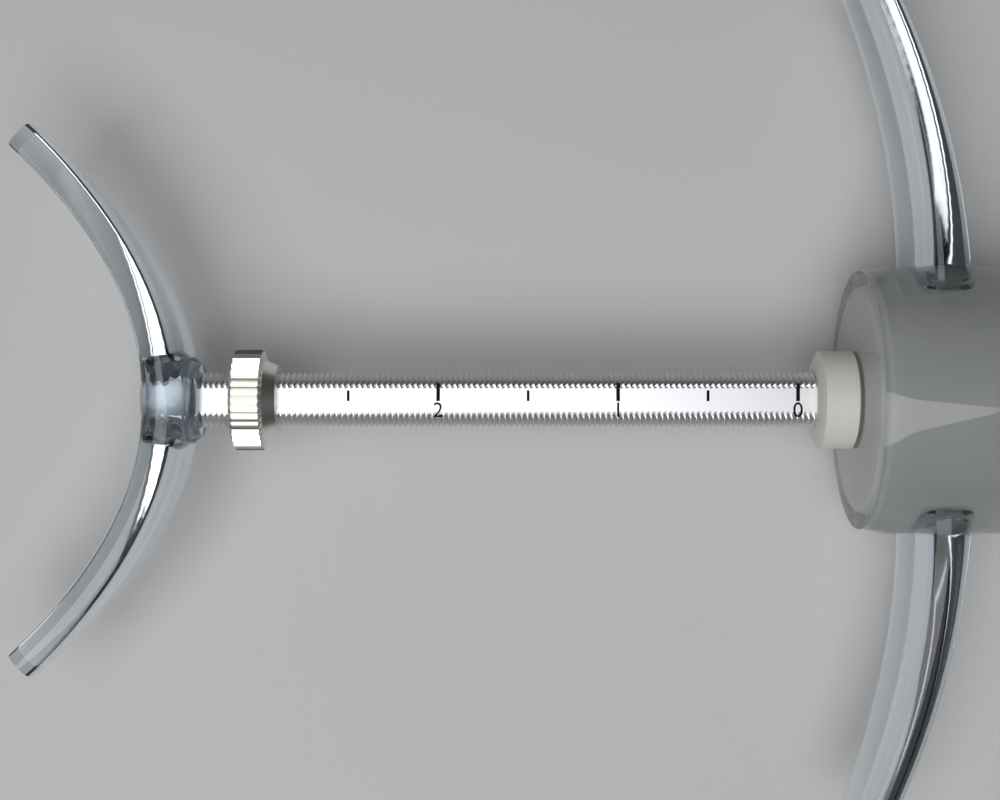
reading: 2.9 (no unit)
